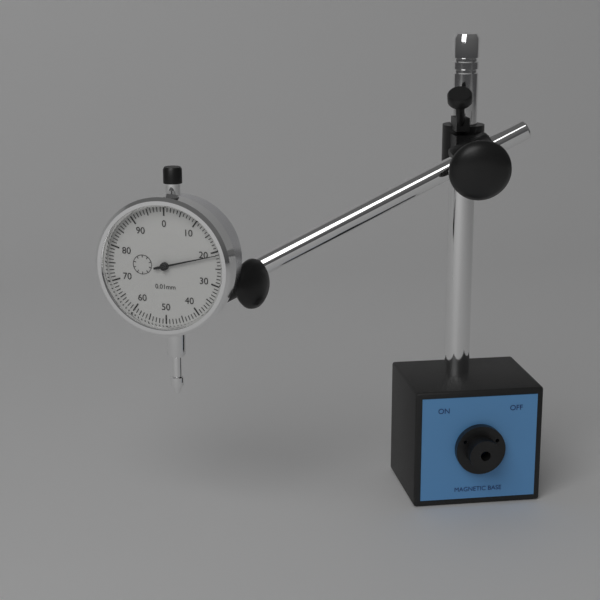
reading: 0.21 mm
